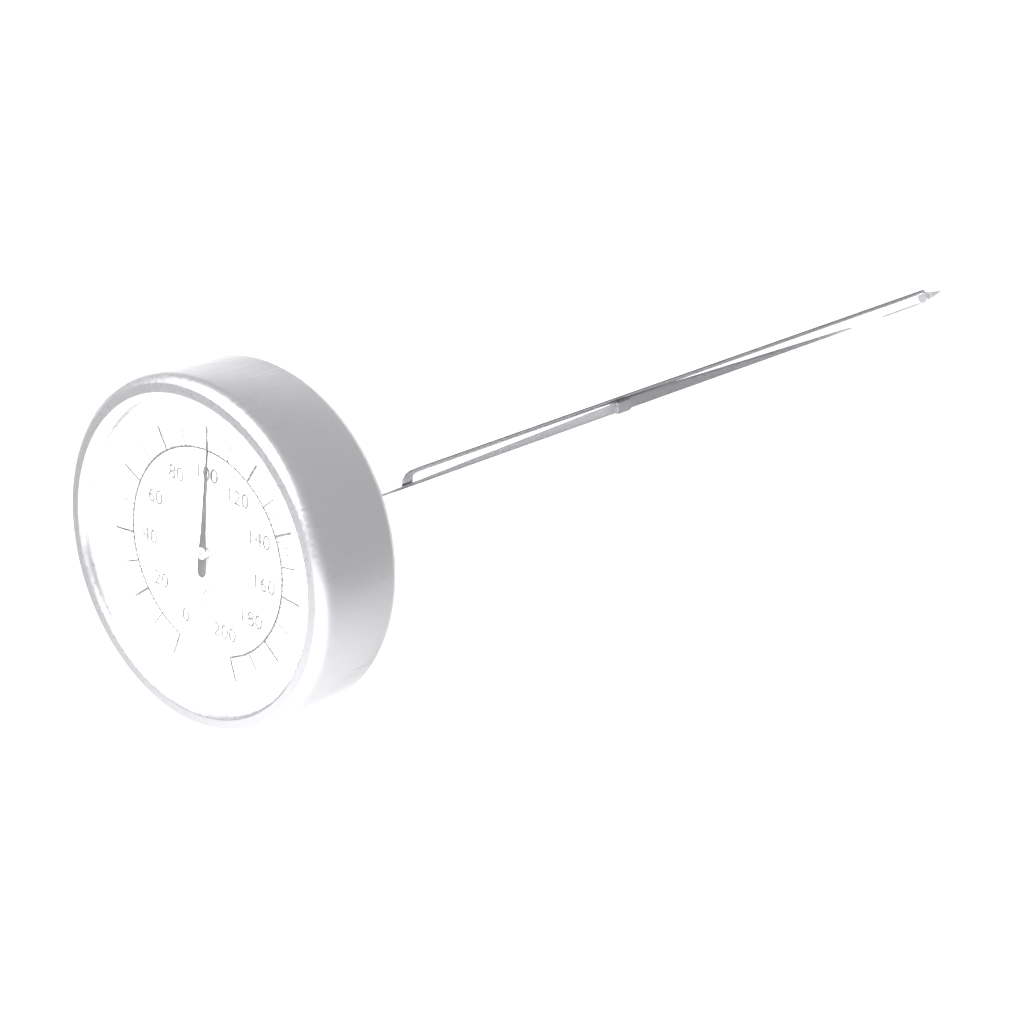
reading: 102 °C
